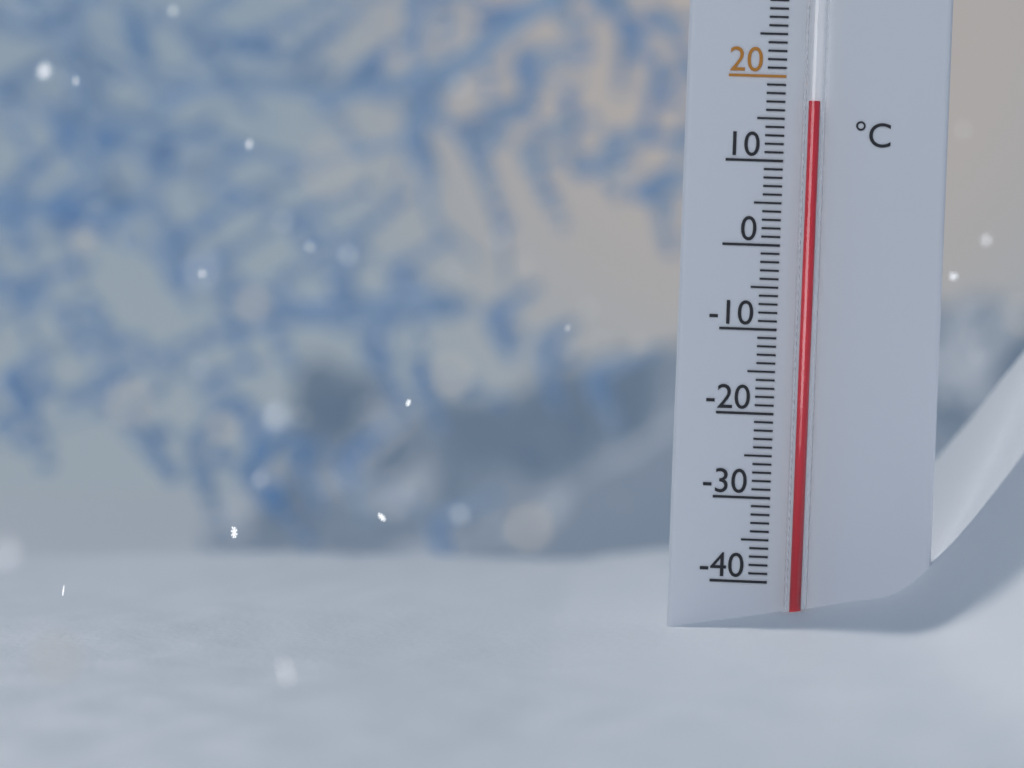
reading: 17 °C
